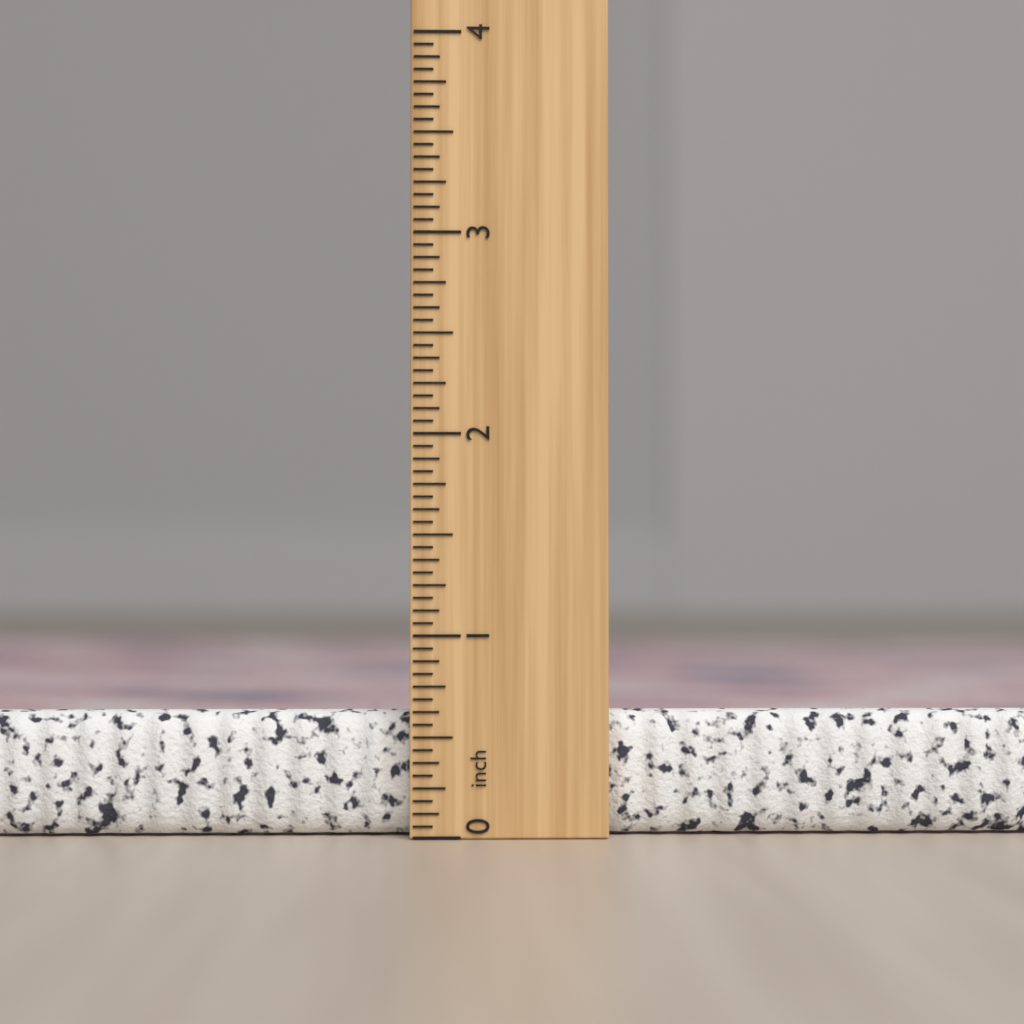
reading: 0.6250 inch
